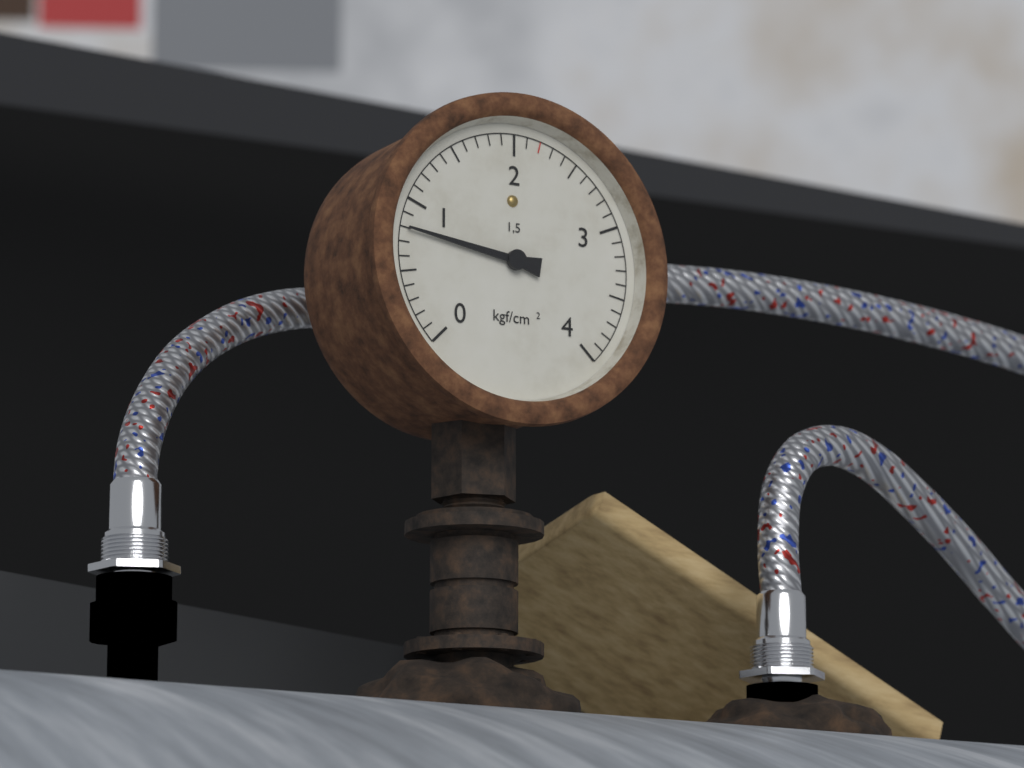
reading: 0.8 kgf/cm²
